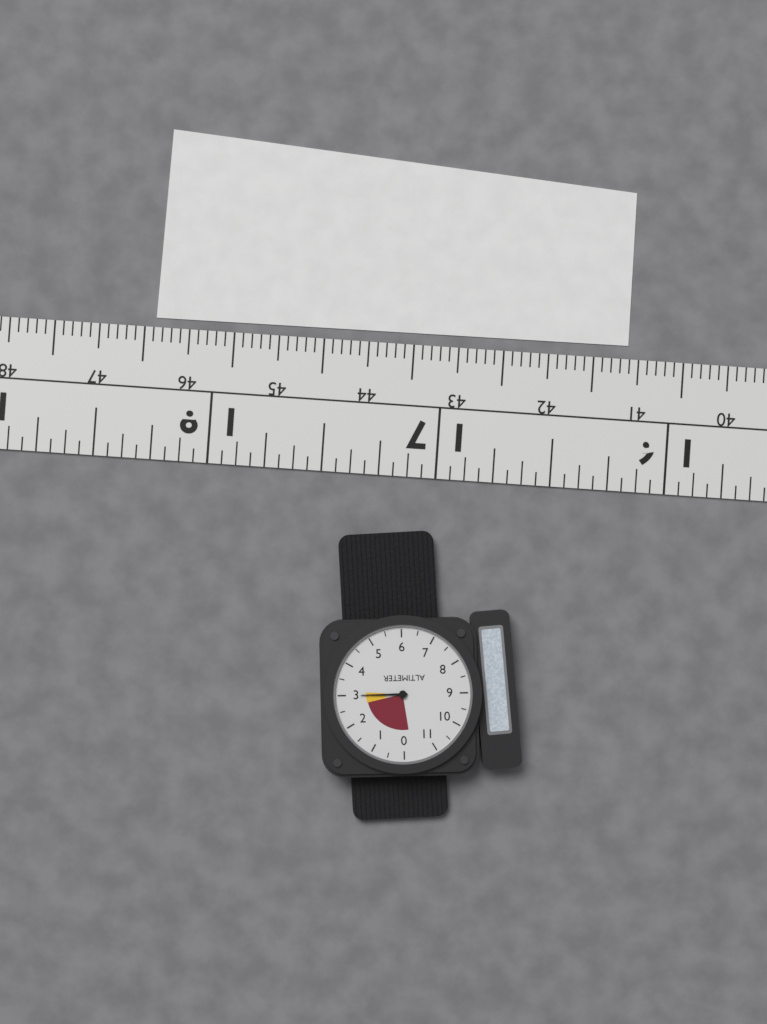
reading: 3.0 (no unit)
